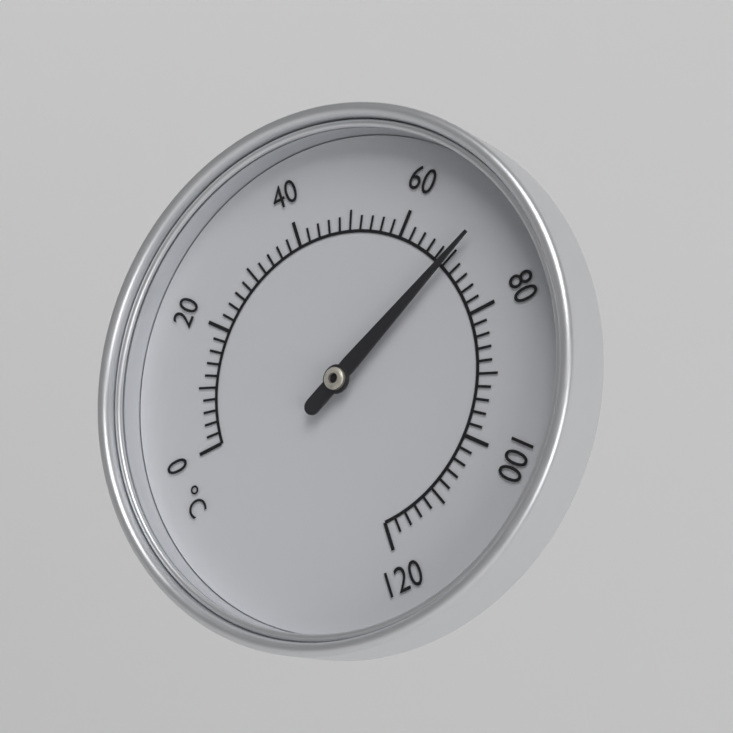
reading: 70 °C
